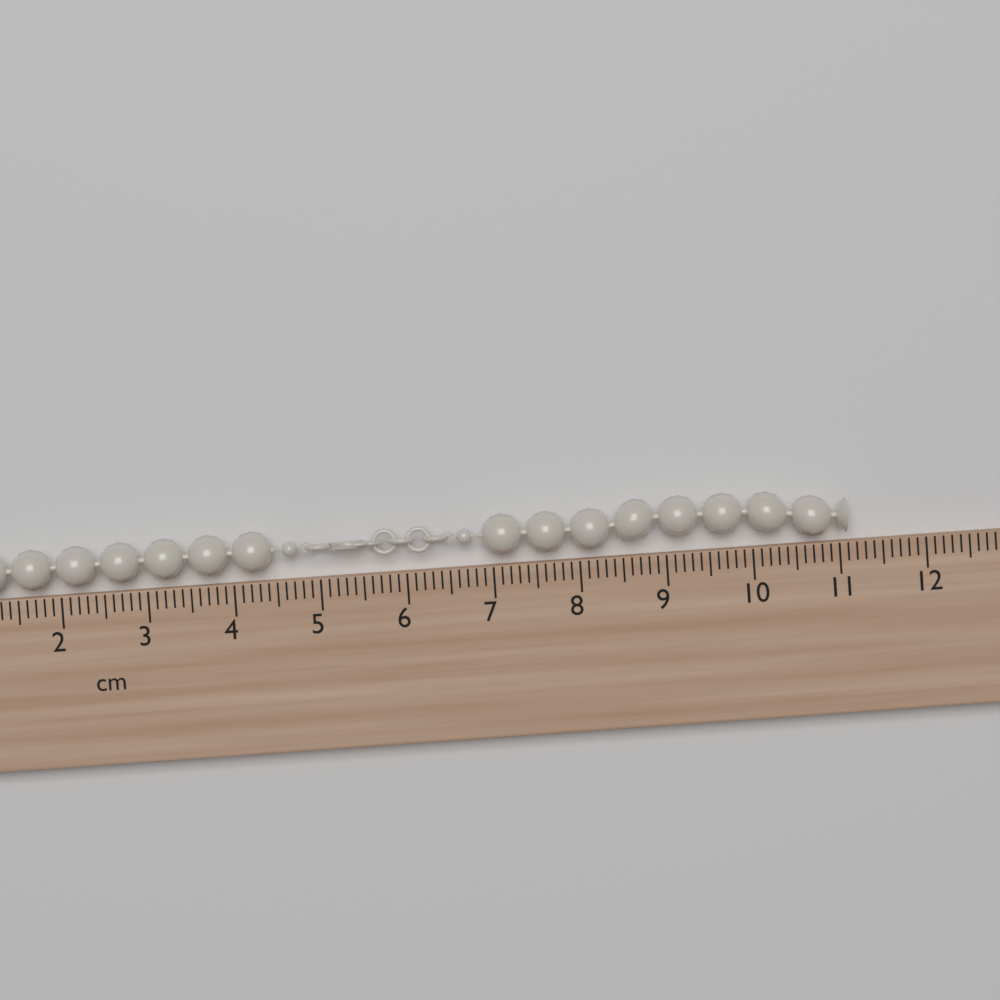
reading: 11.1 cm
